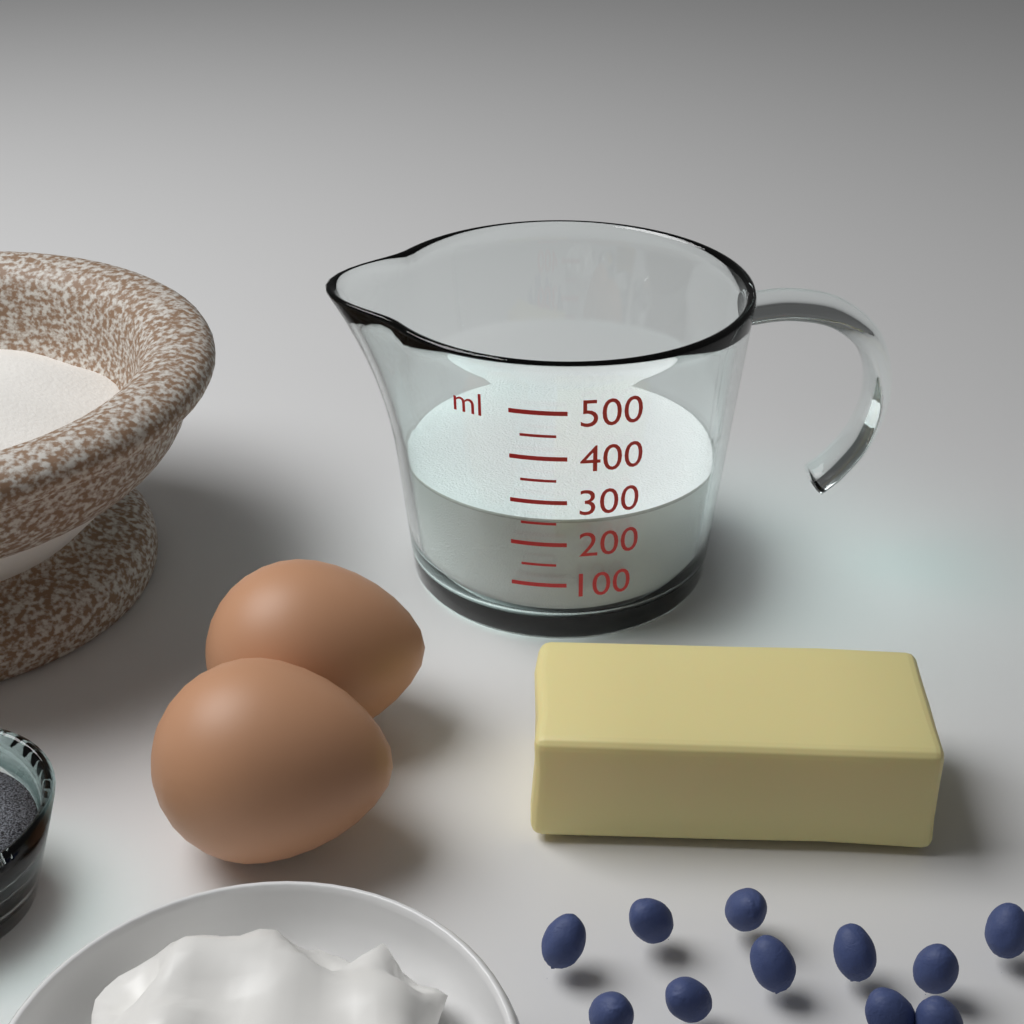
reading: 250 ml
